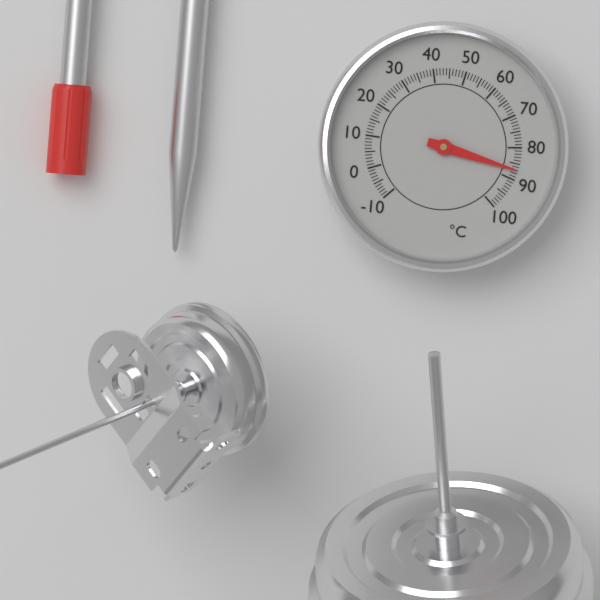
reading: 87 °C
